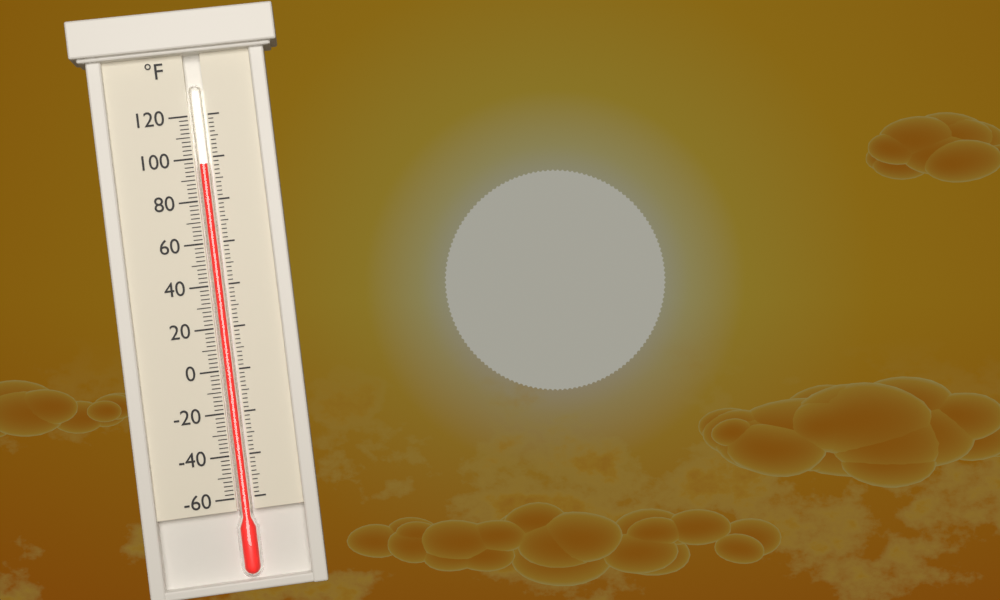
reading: 97 °F
